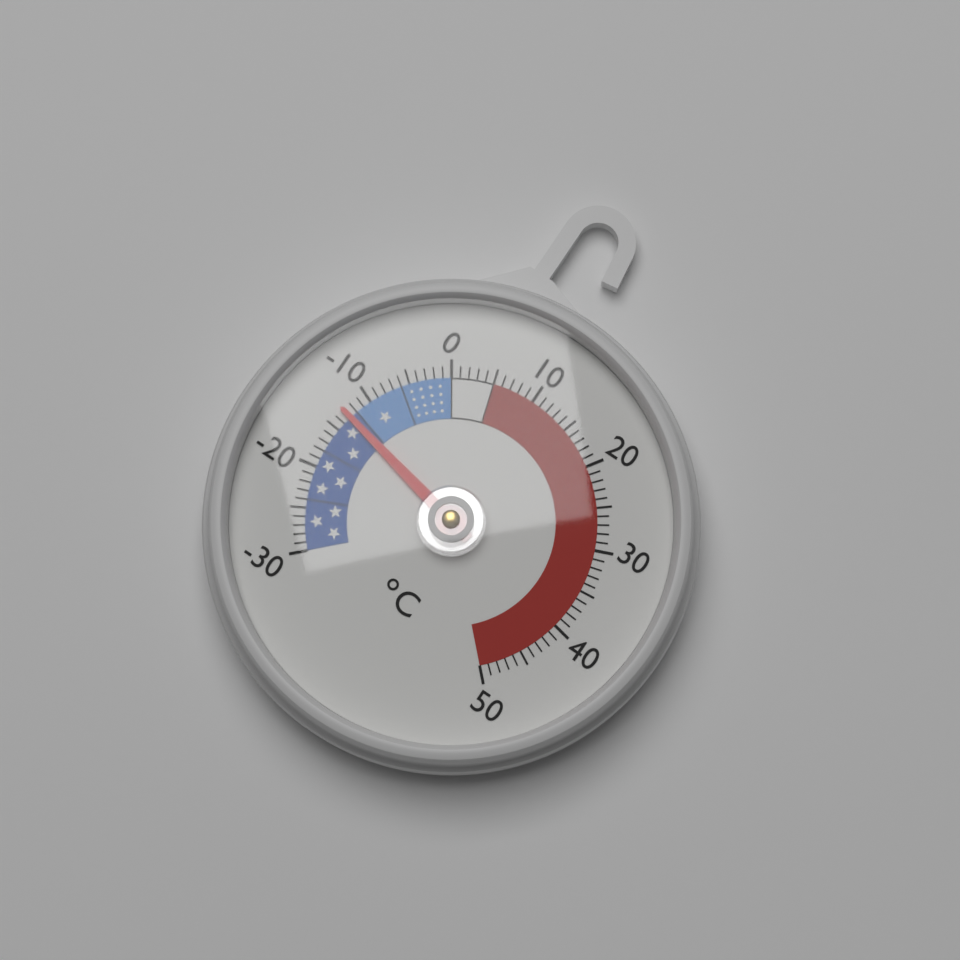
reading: -13 °C
